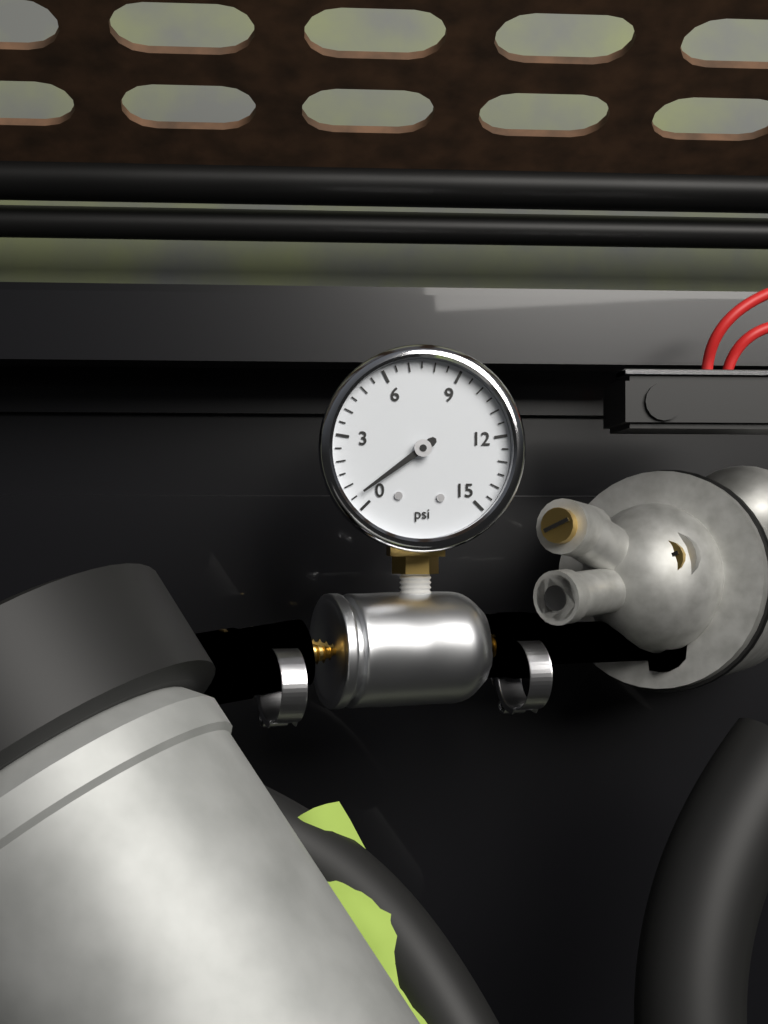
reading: 0.5 psi
